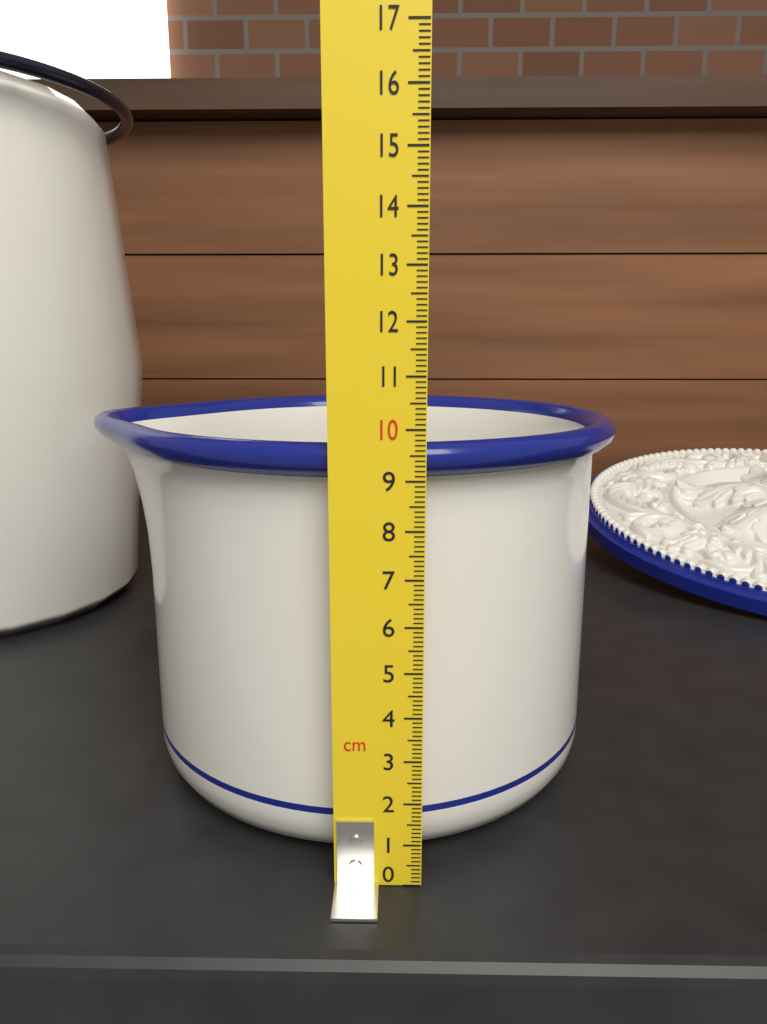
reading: 9.7 cm
